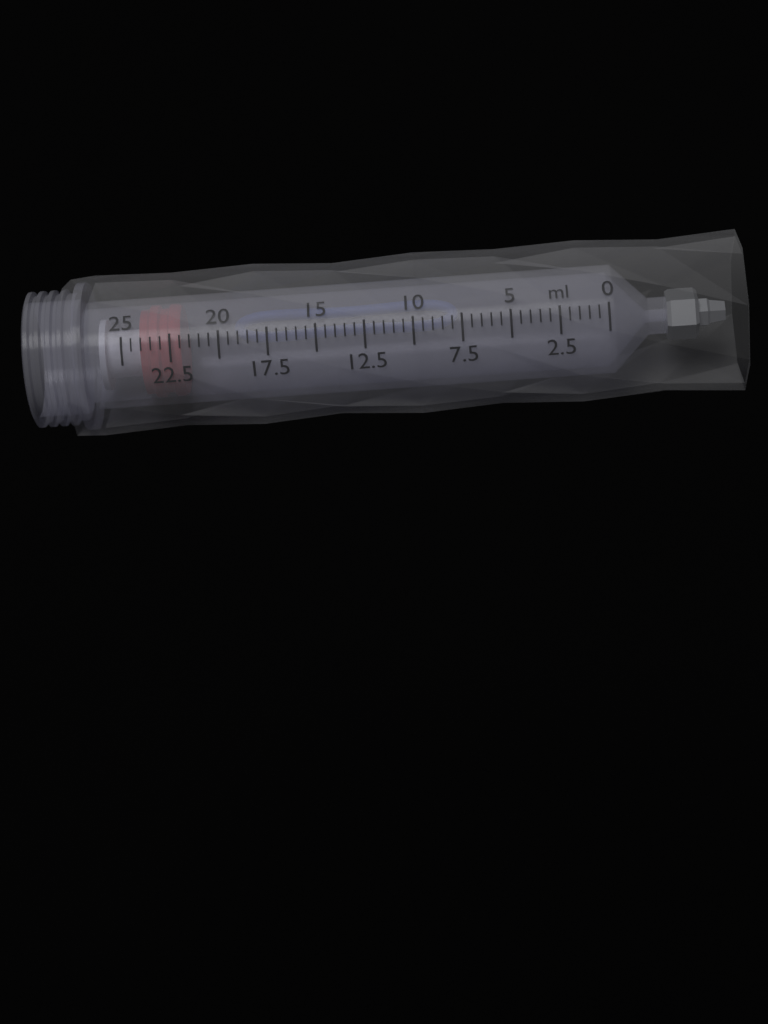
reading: 22.0 ml
